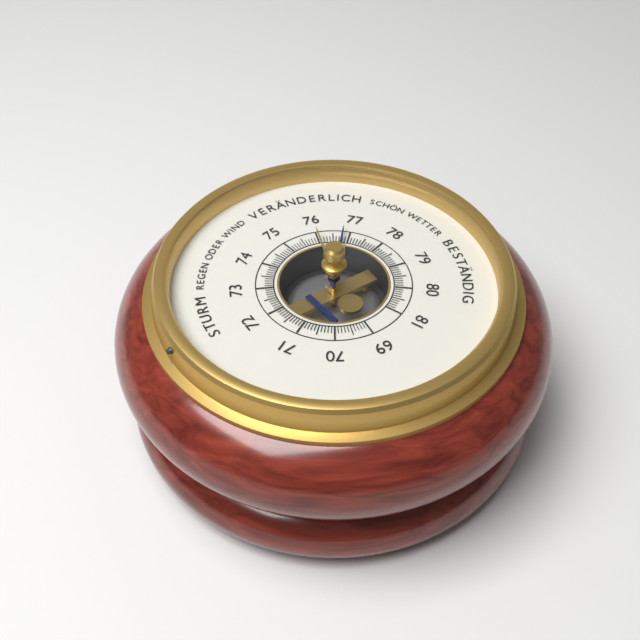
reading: 76.8 (no unit)
